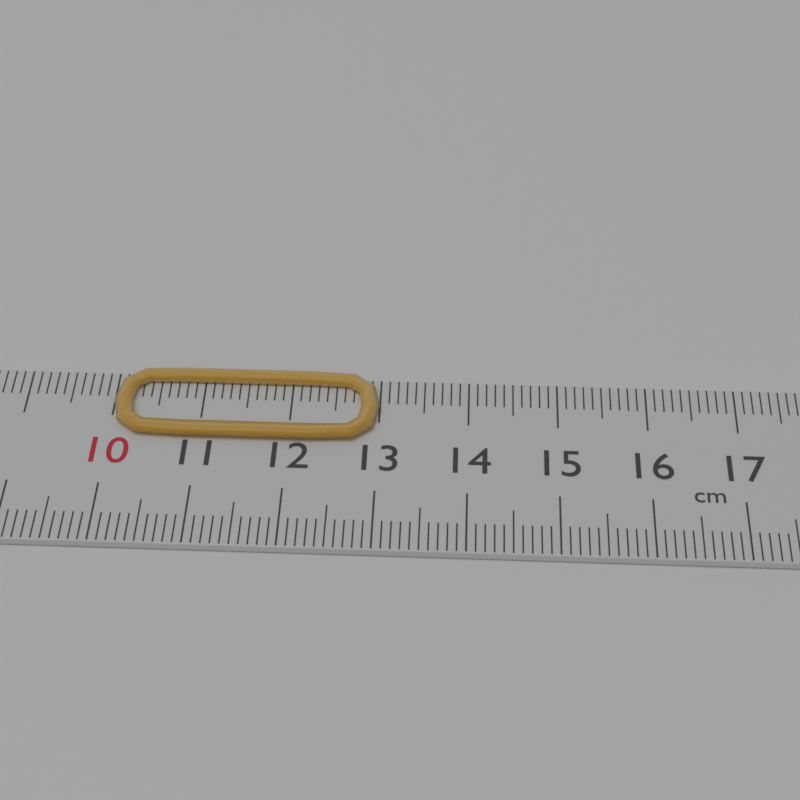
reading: 13.0 cm
